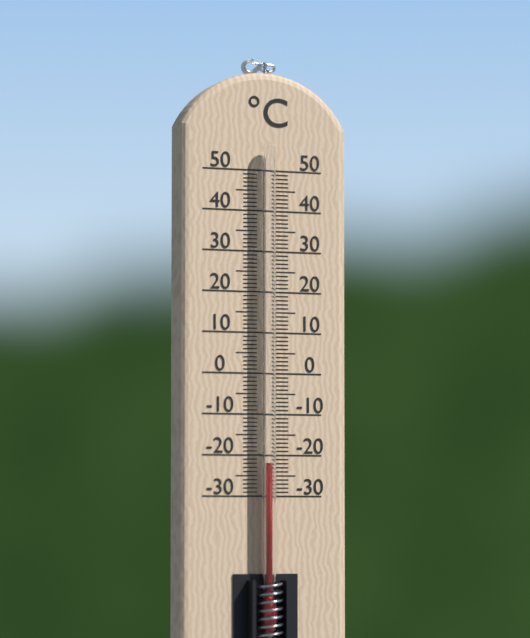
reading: -22 °C
